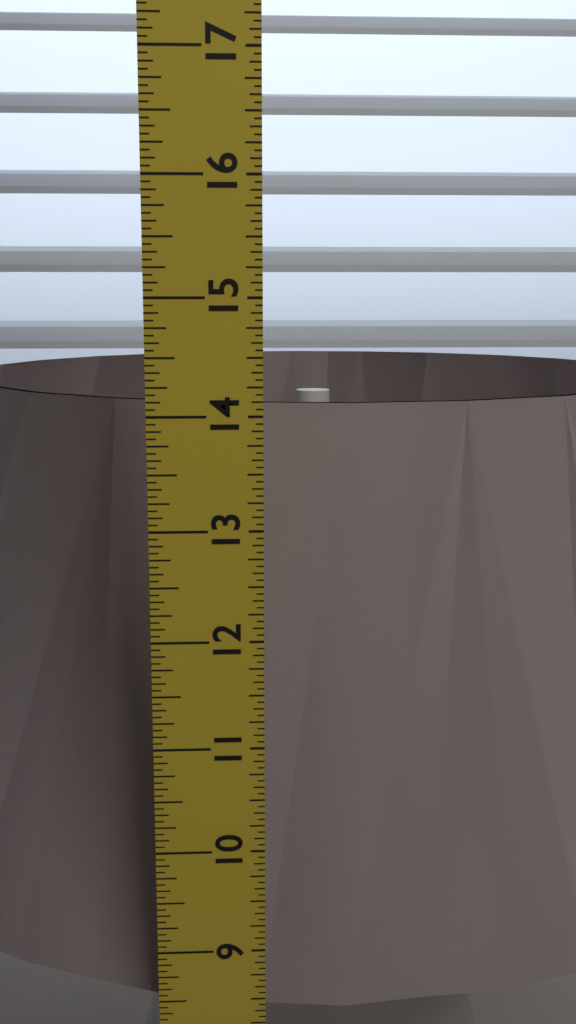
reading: 13.9375 in
